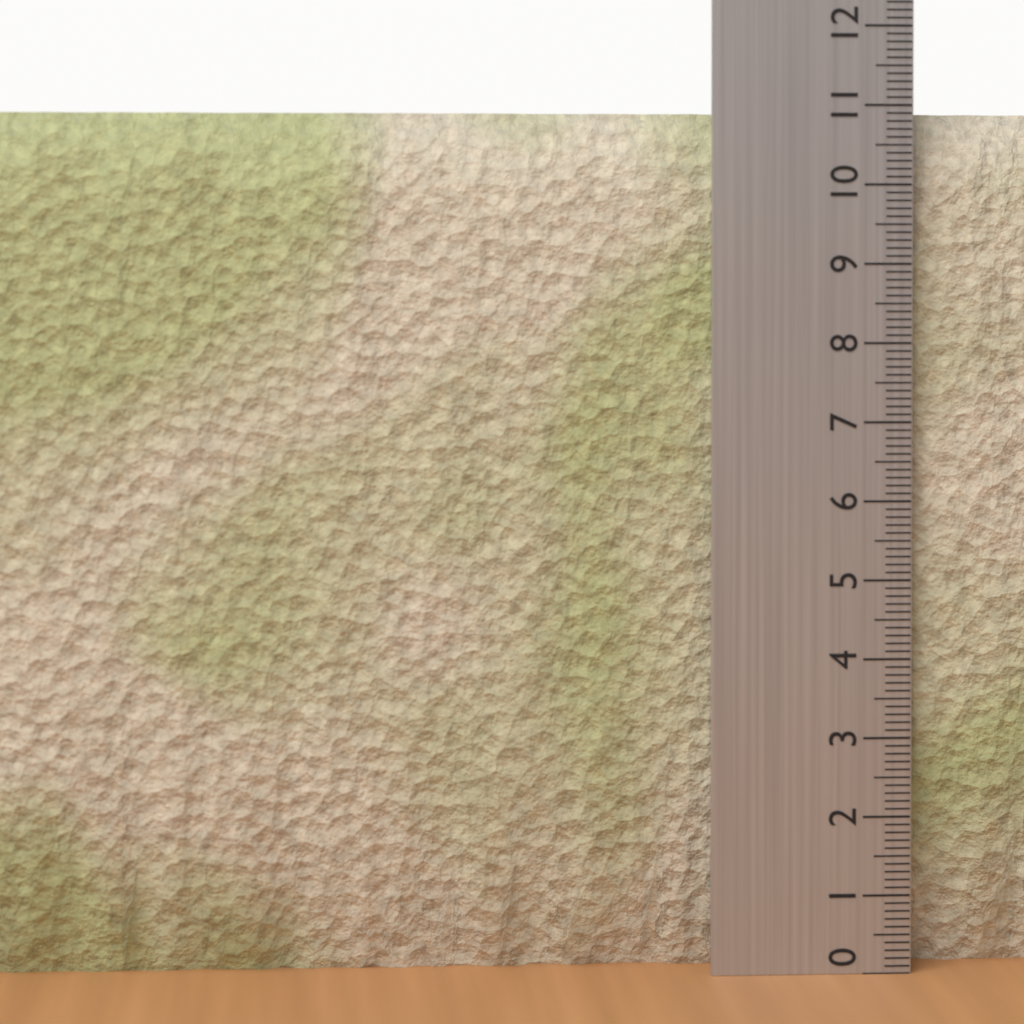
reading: 10.9 (no unit)
